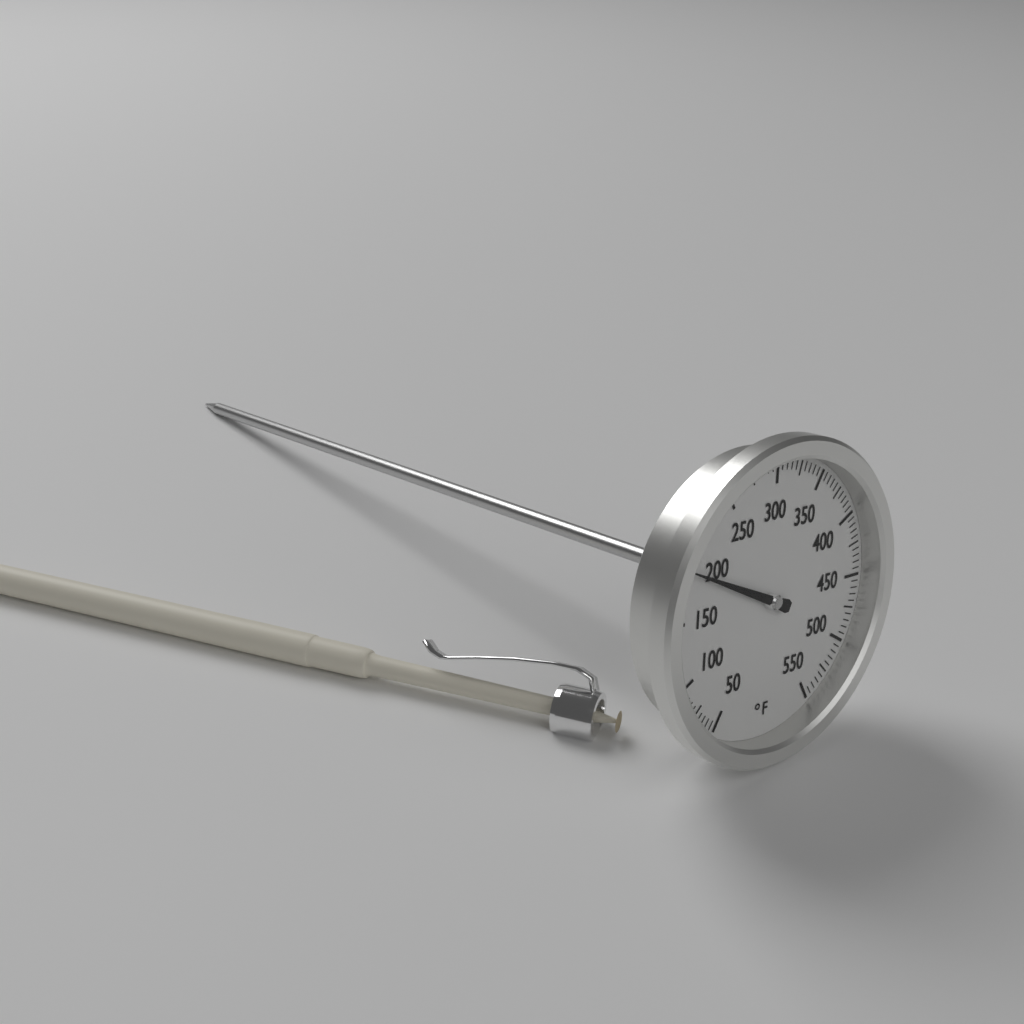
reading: 190 °F
